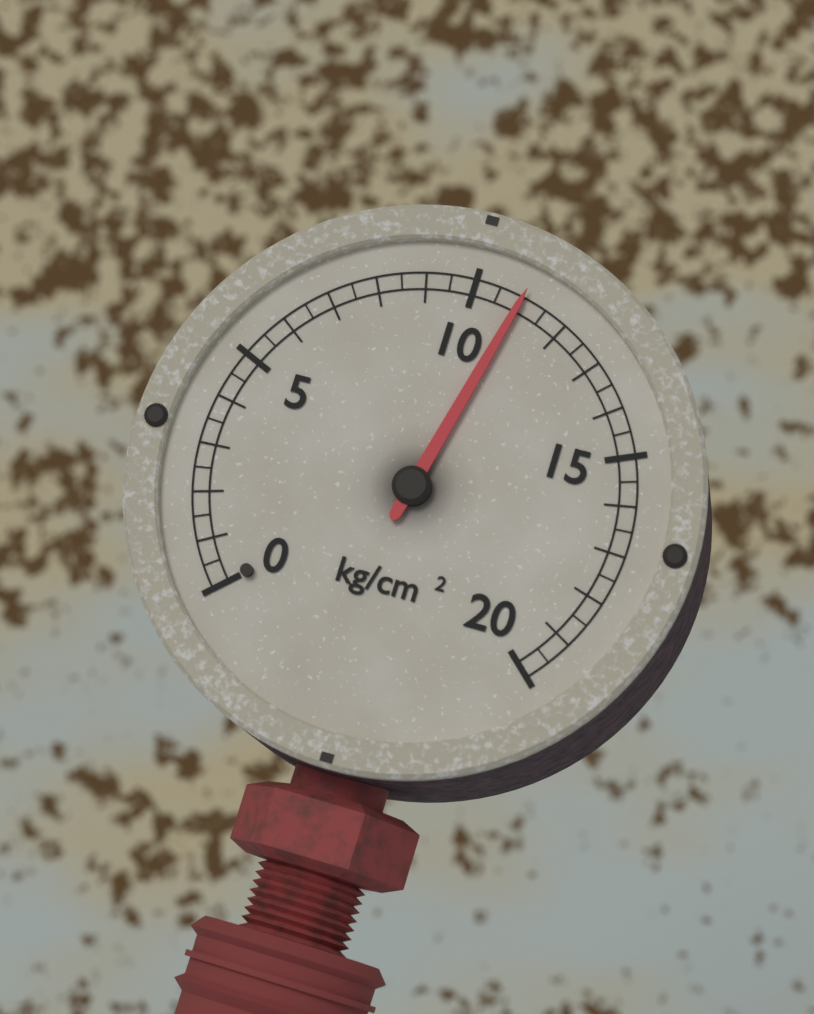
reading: 11.0 kg/cm²
